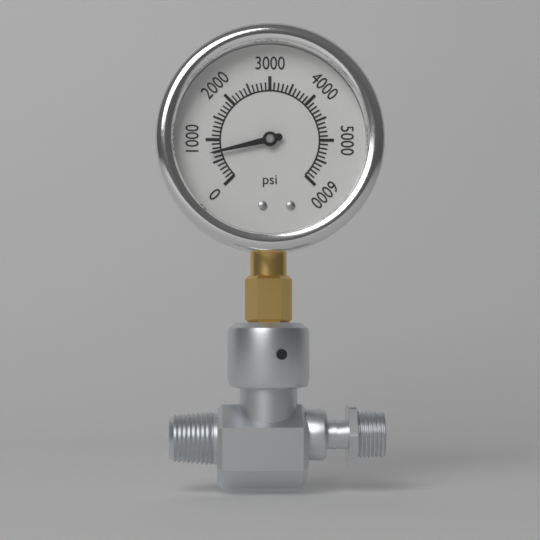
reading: 700 psi
